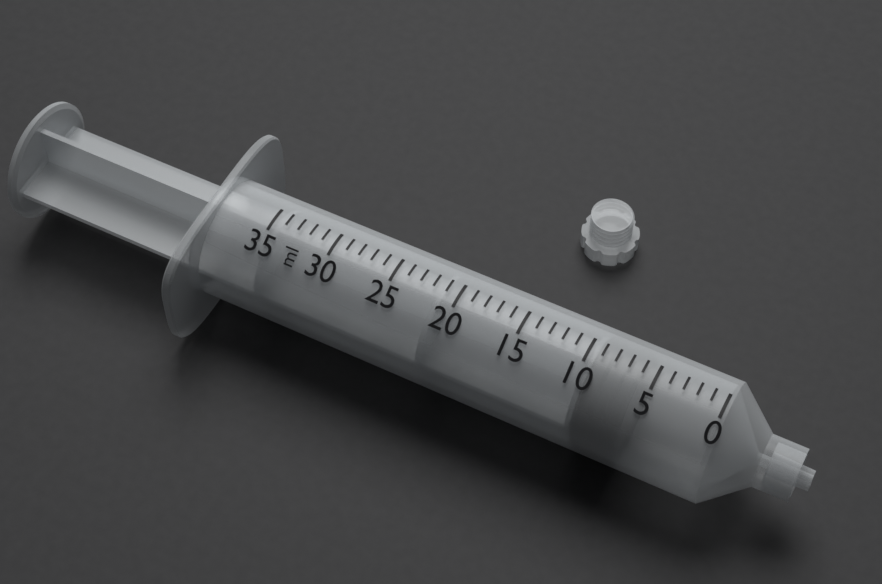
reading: 6 ml
